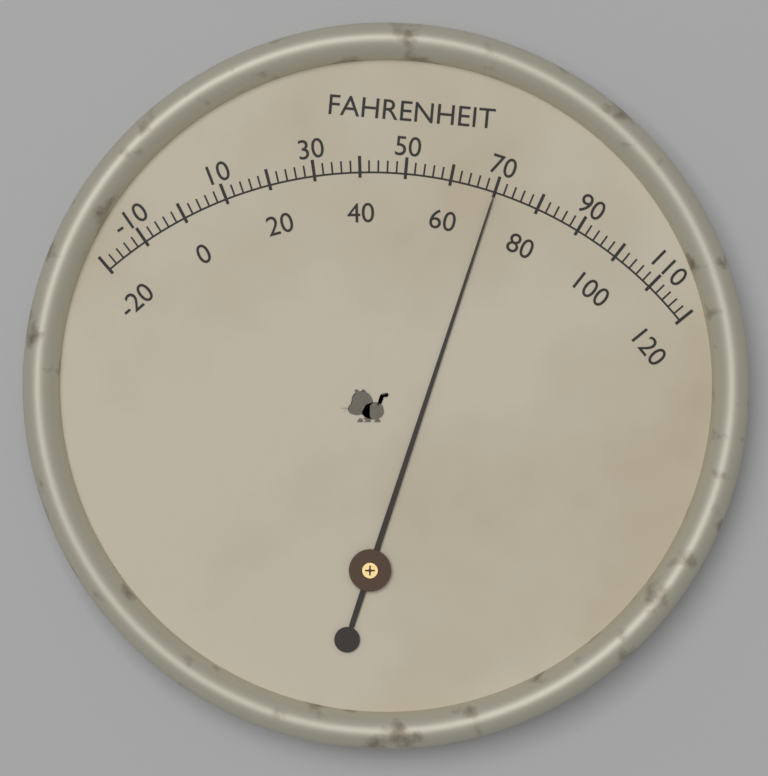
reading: 70 °F
